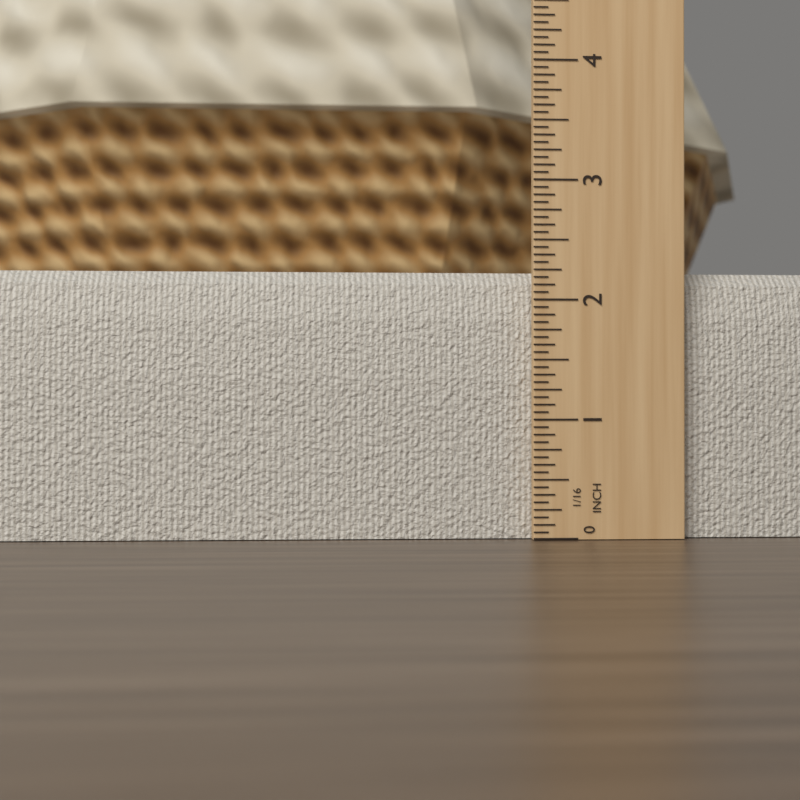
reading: 2.2500 in
